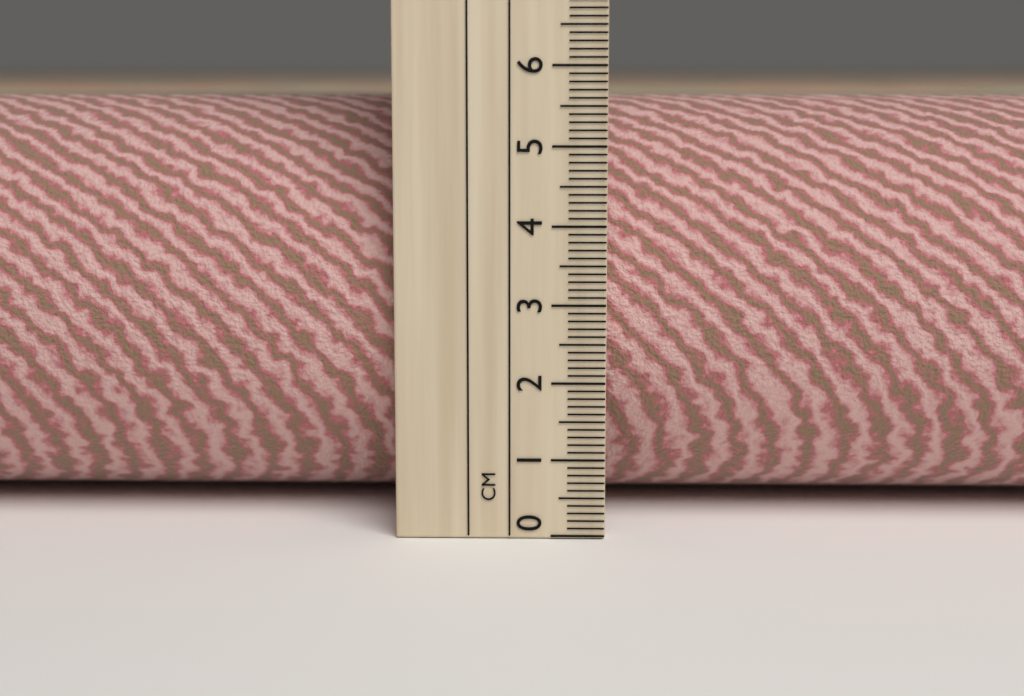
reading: 5.6 cm
